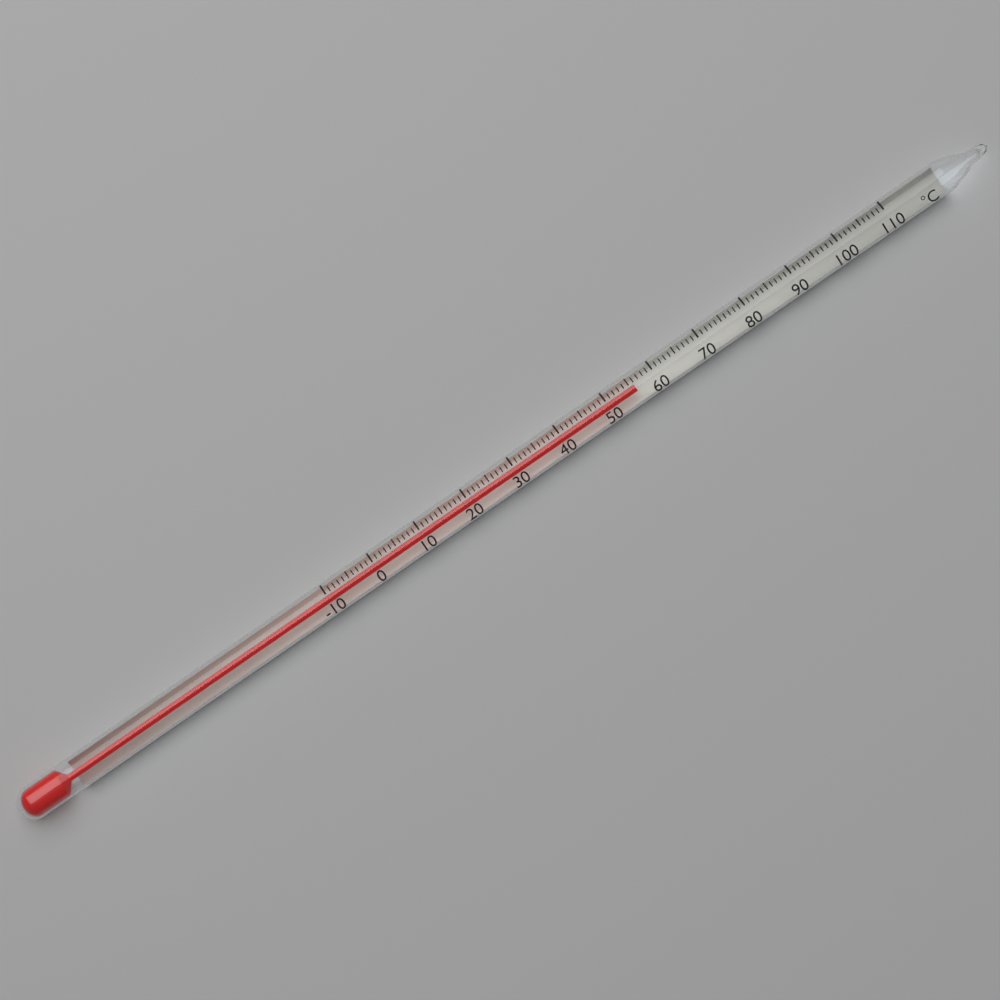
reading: 56 °C
